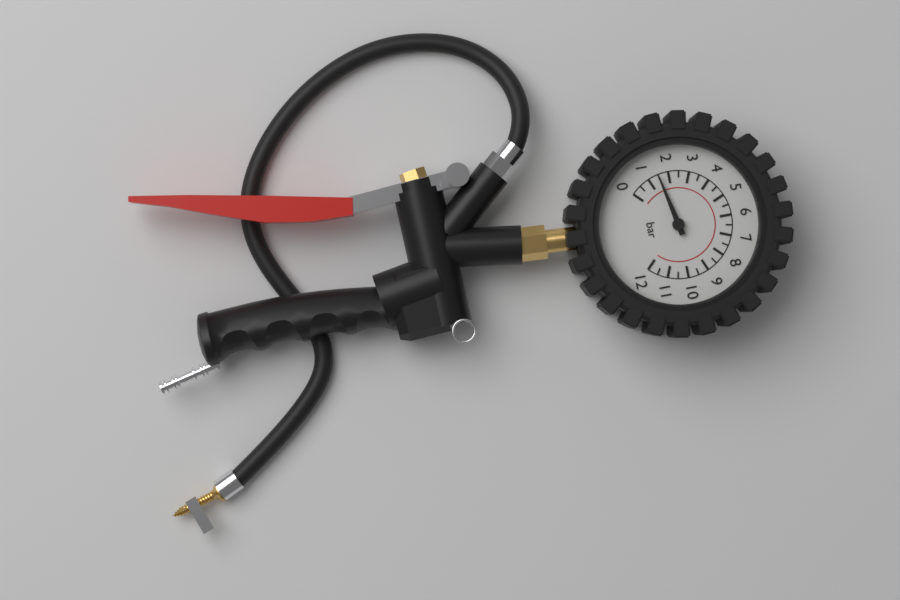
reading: 1.5 bar
